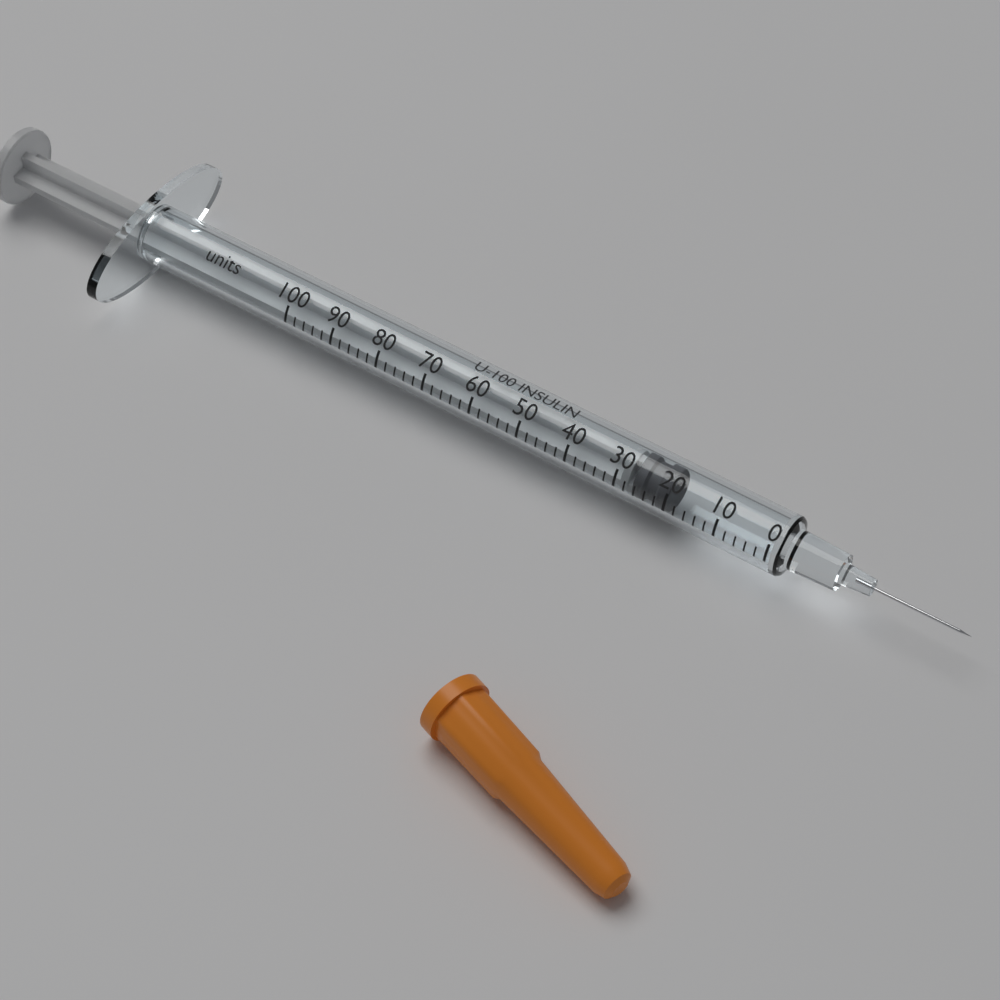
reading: 20 units
